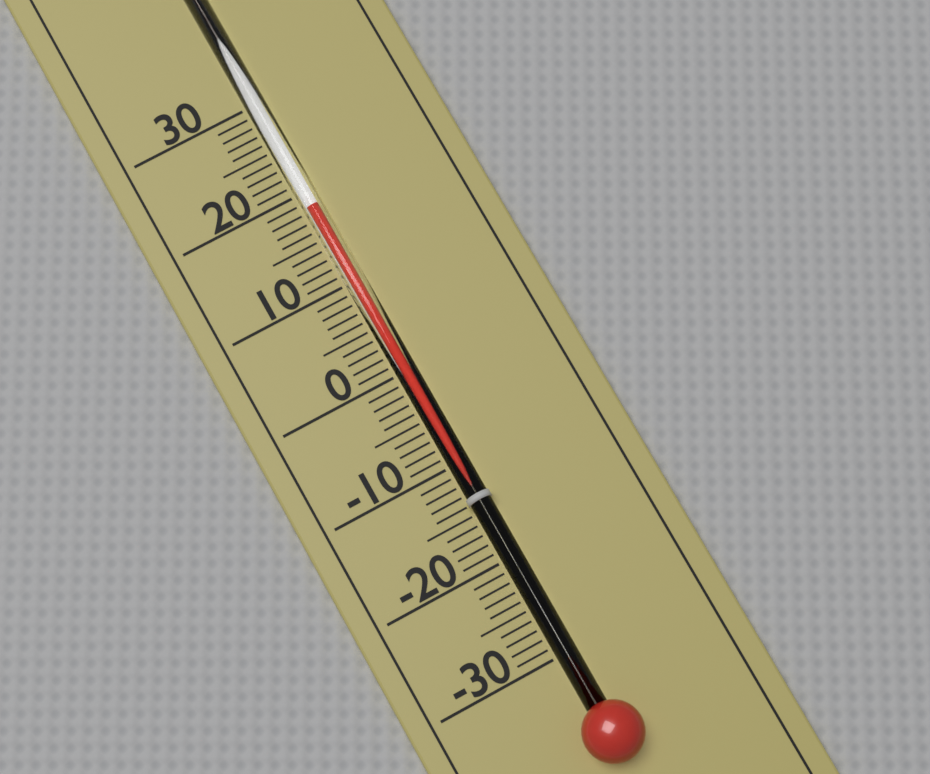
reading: 18 (no unit)
